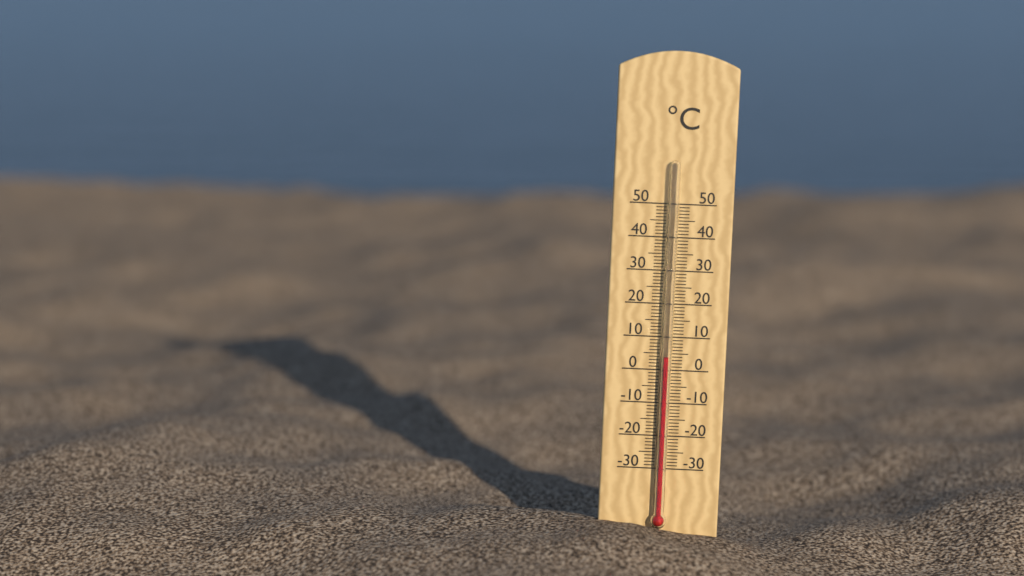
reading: 4 °C
